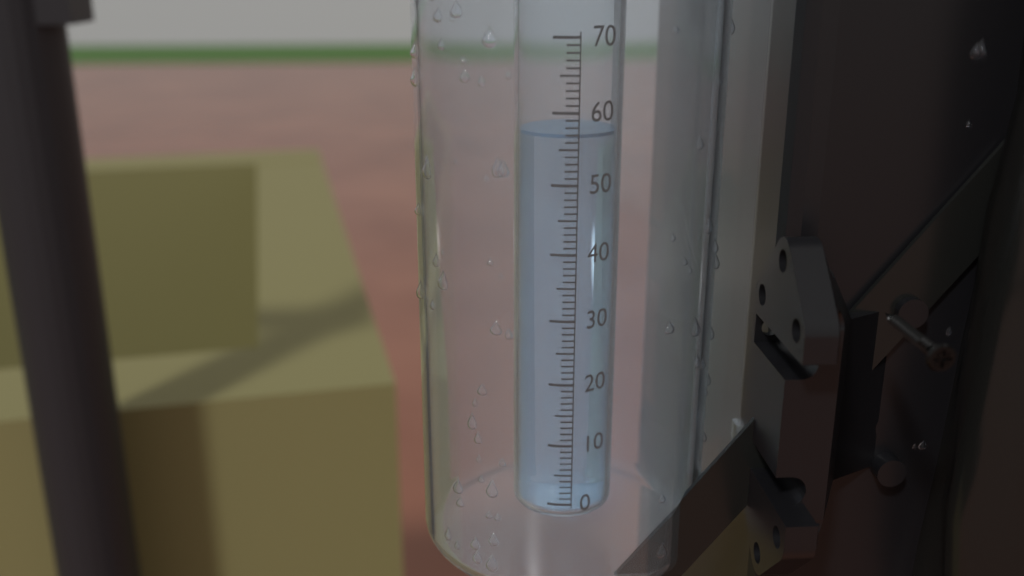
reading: 57 (no unit)
